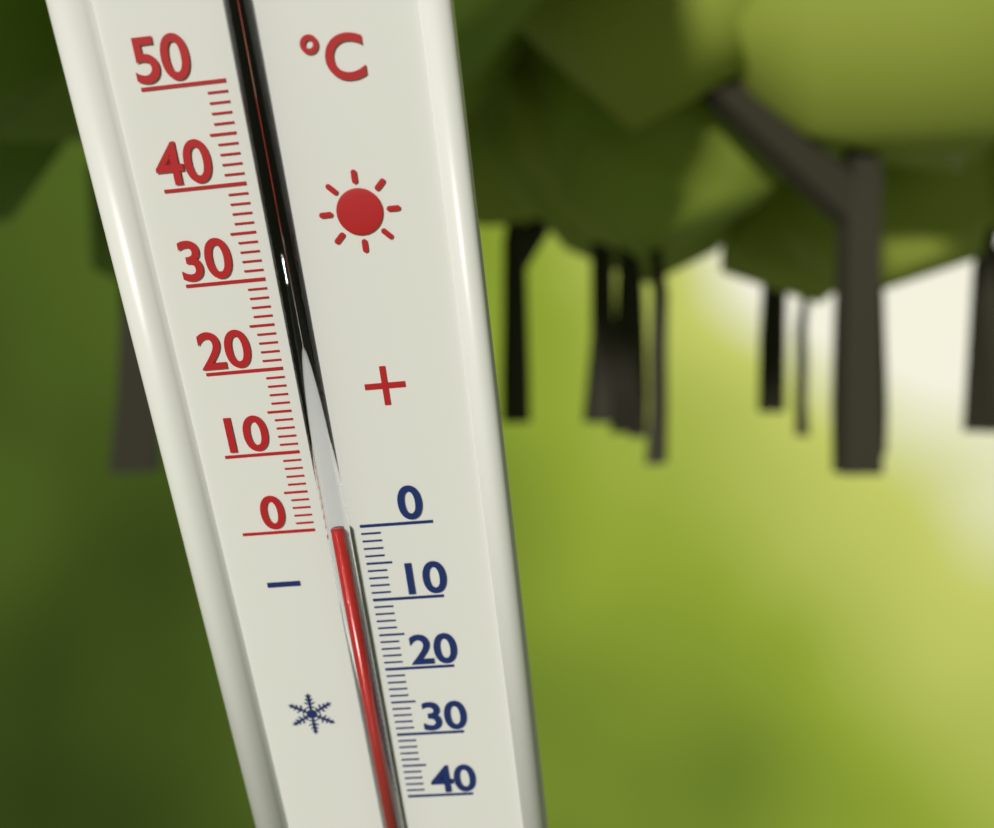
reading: 1 °C
